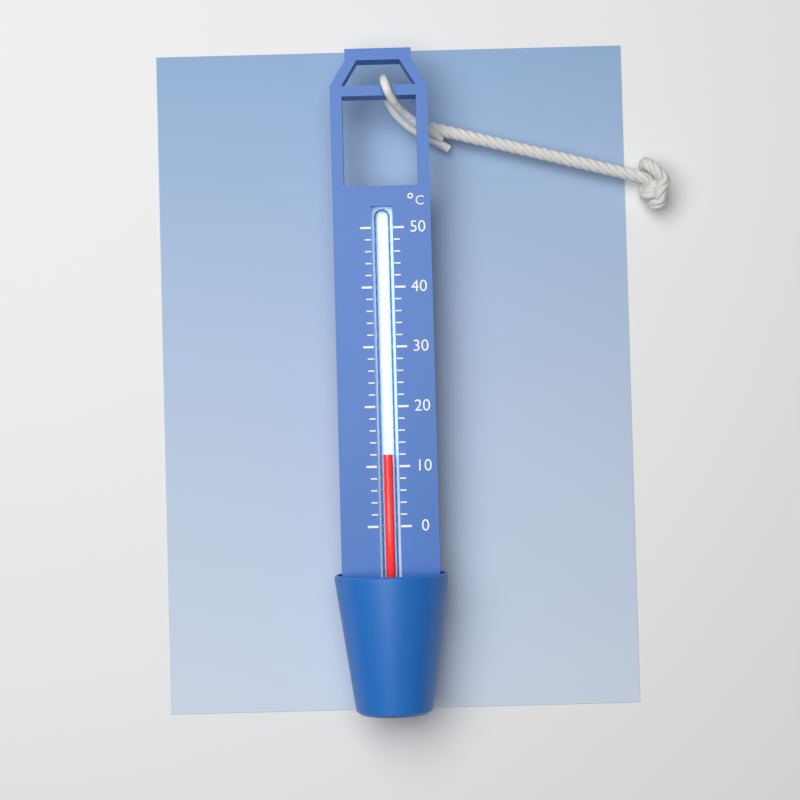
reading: 12 °C
